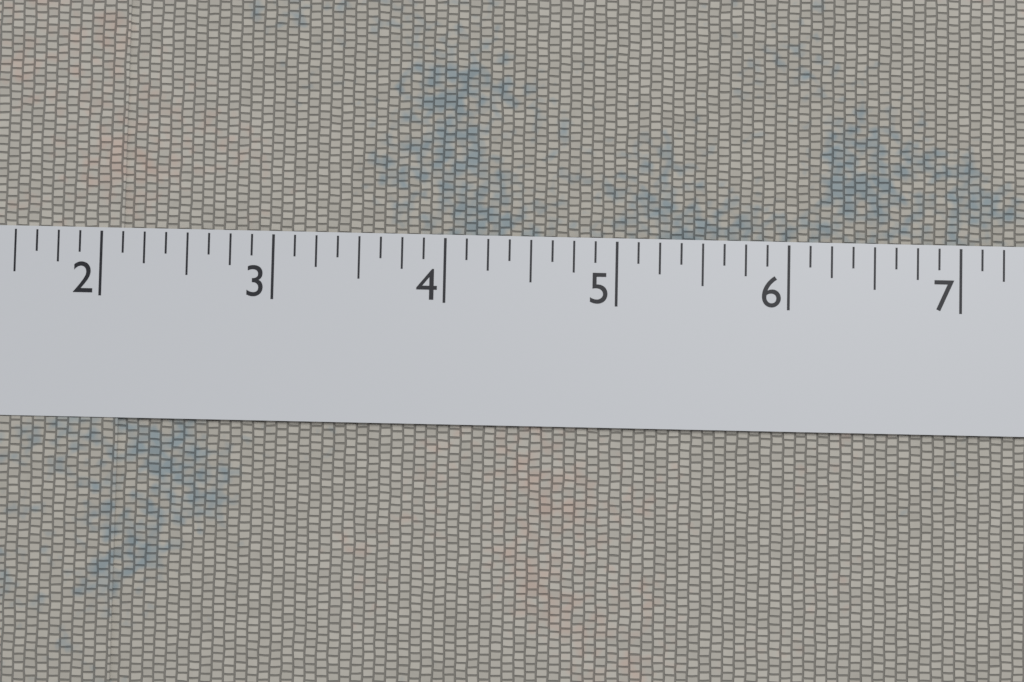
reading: 2.125 in
